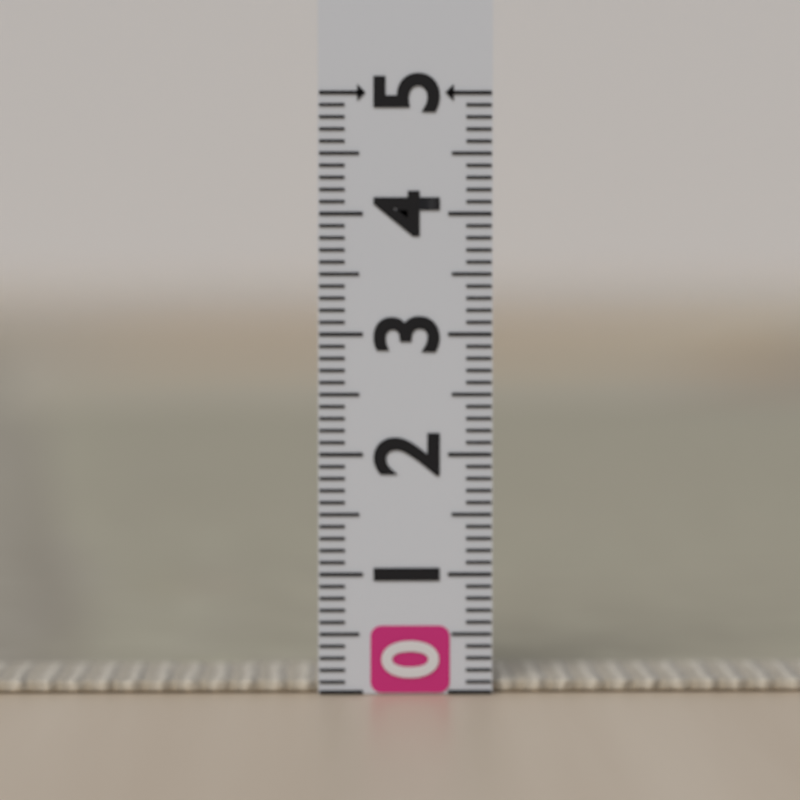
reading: 0.1 (no unit)
